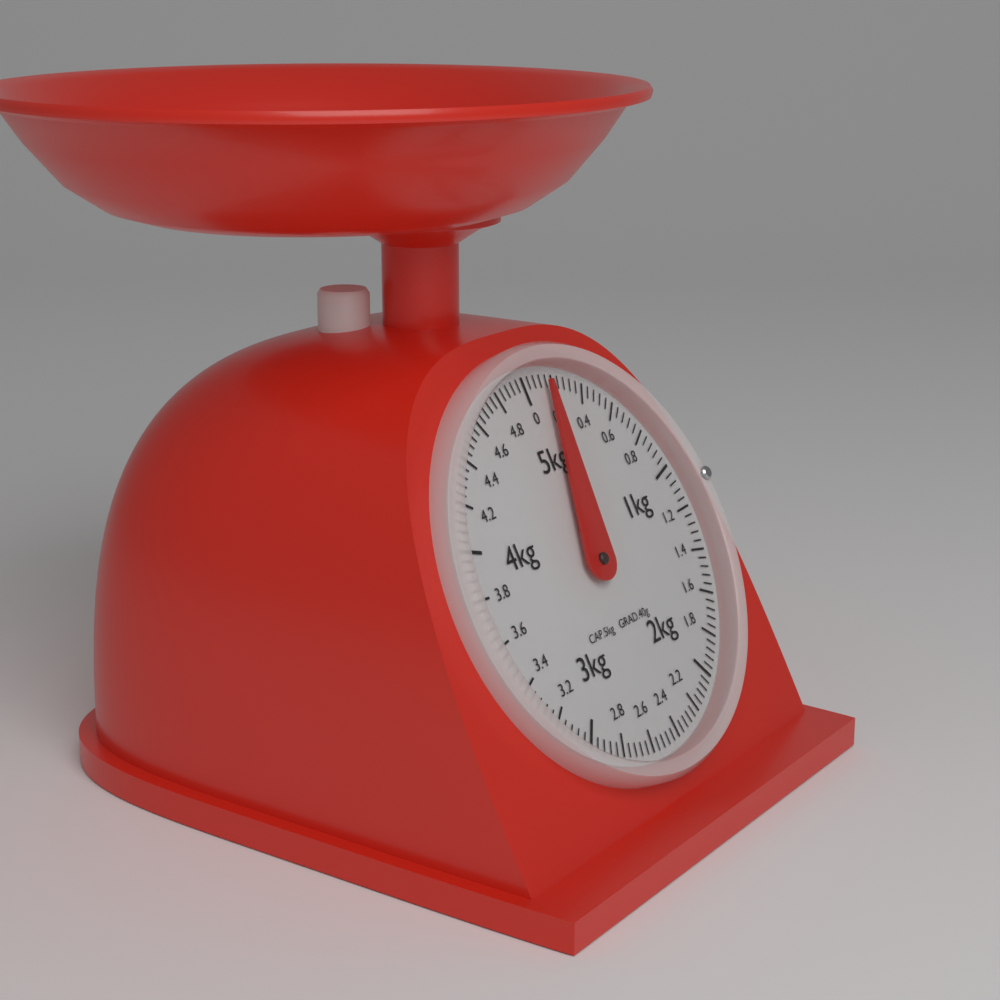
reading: 0.15 kg
